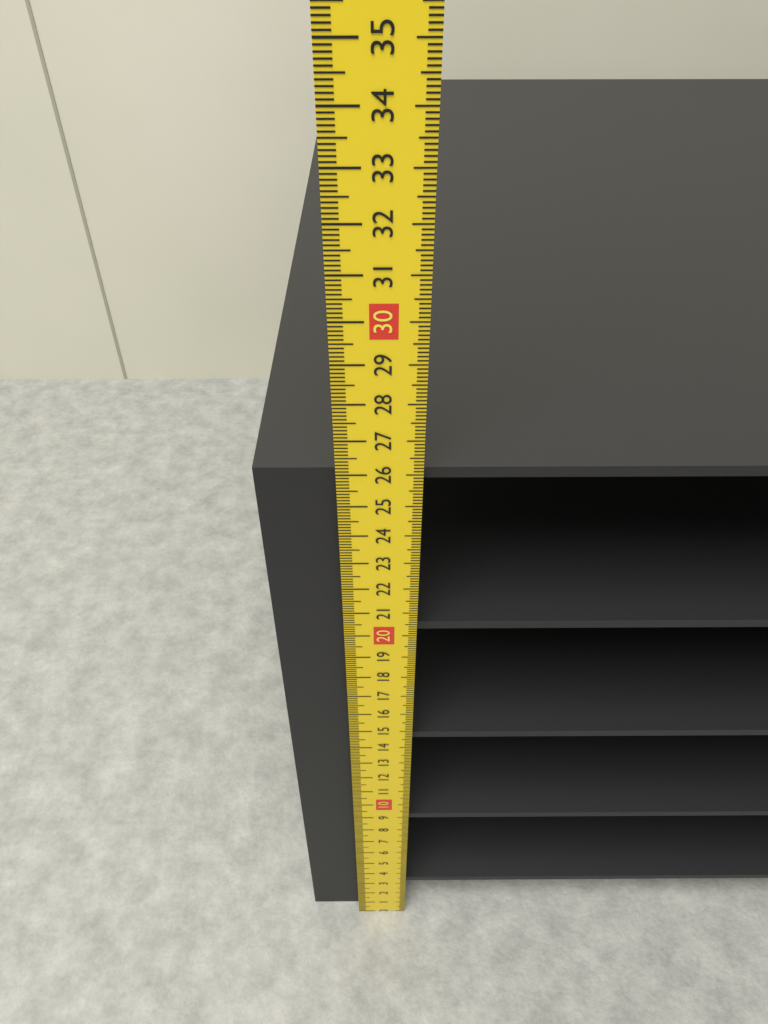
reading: 25.9 cm
